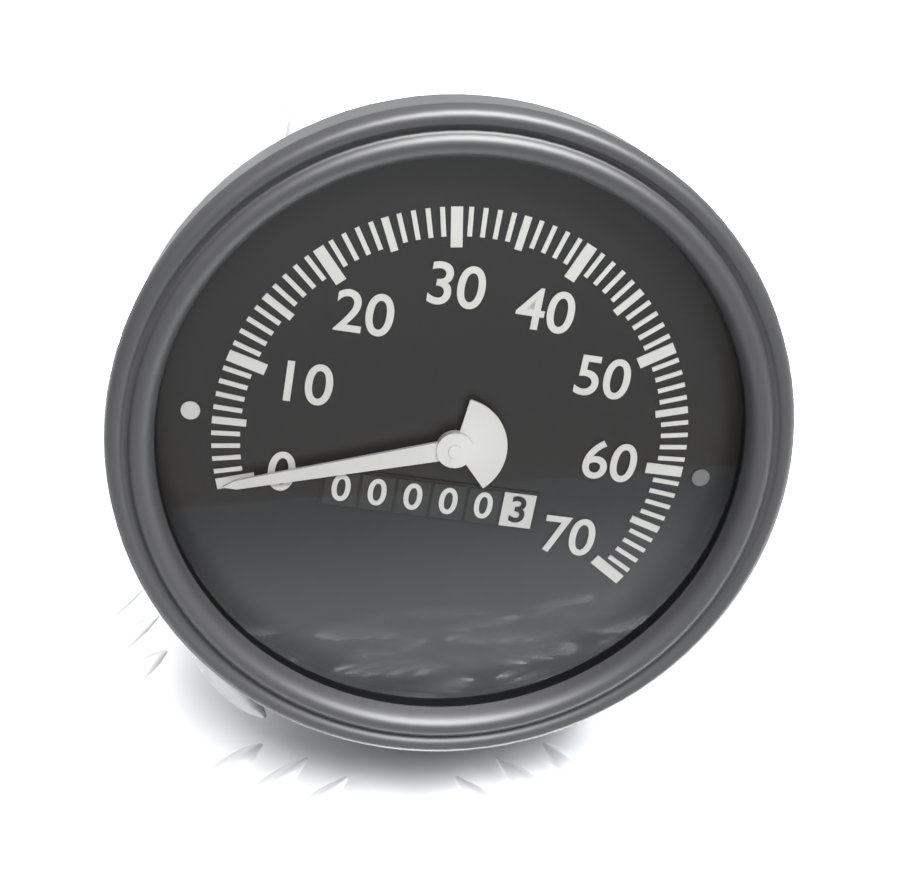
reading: 0 (no unit)
